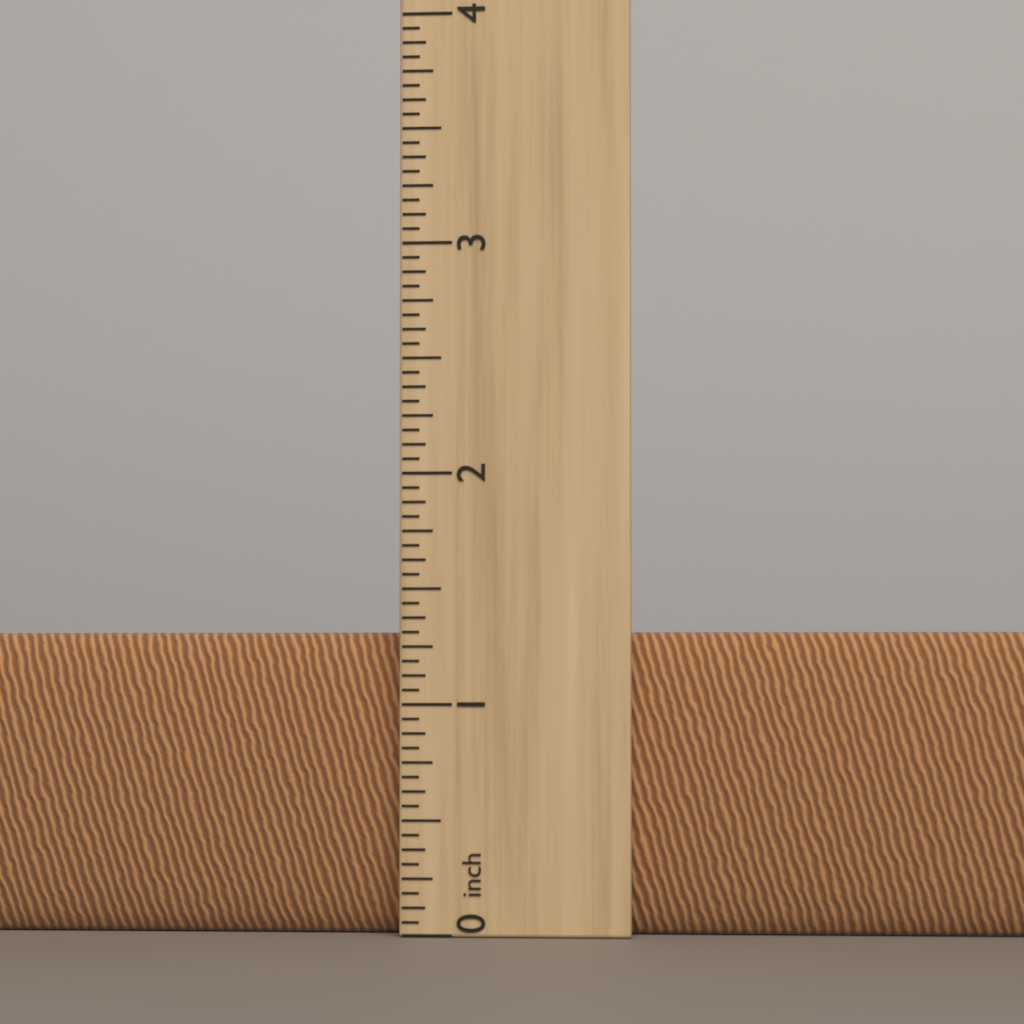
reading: 1.3125 inch
